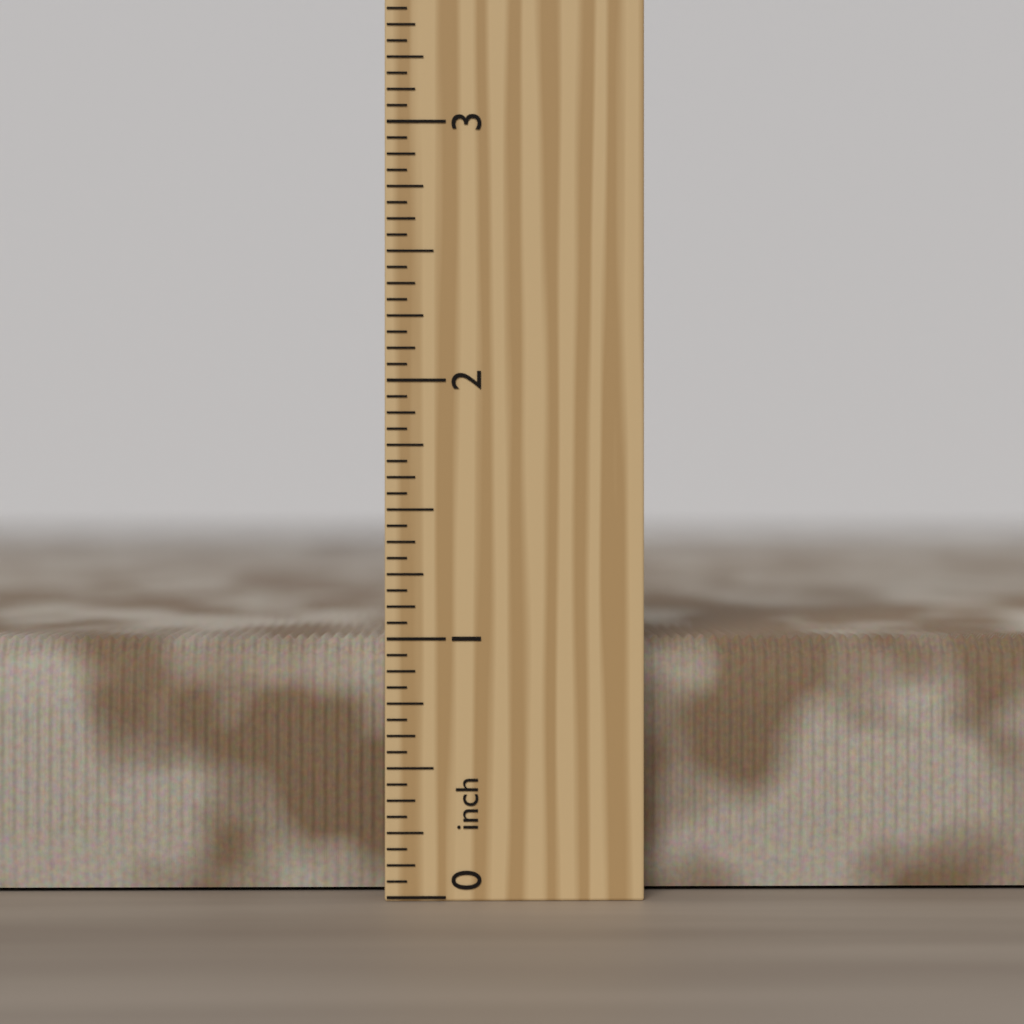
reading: 1.0000 inch
